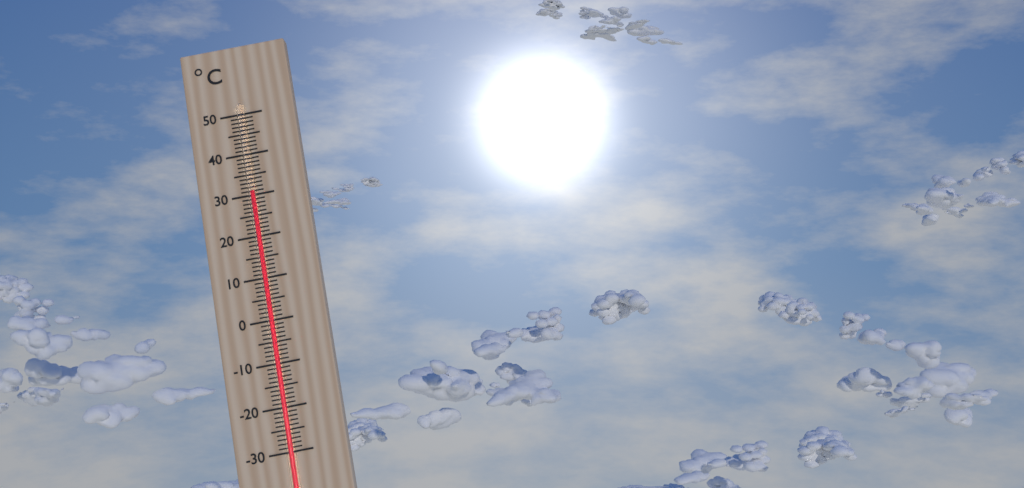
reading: 31 °C
